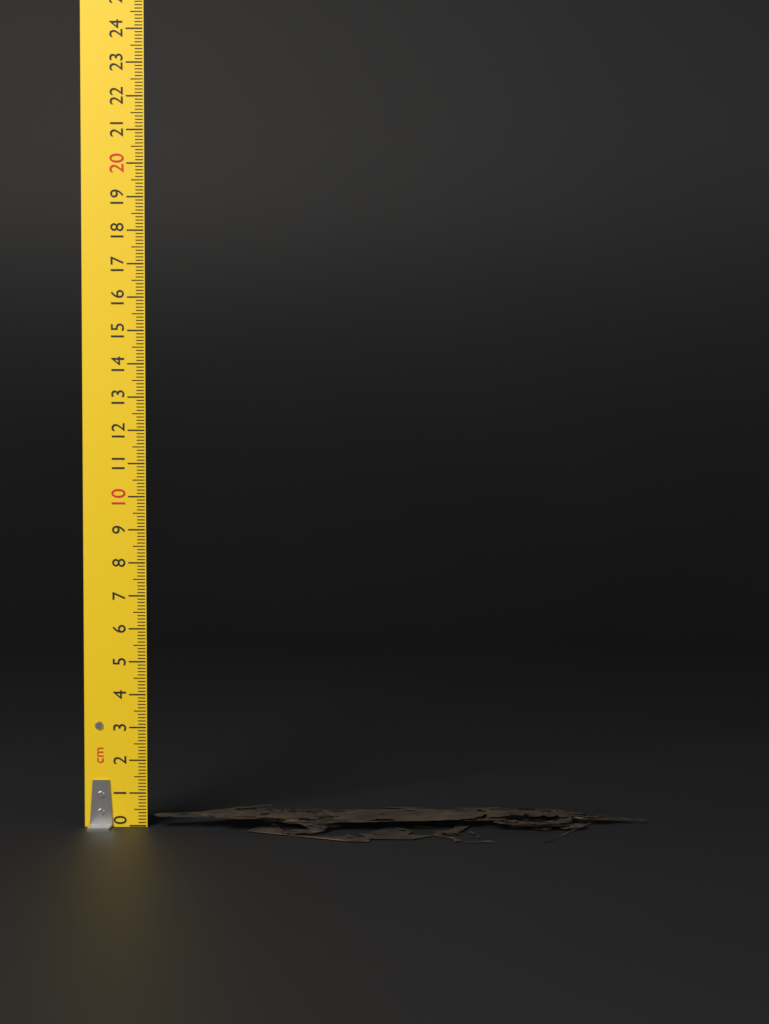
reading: 0.4 cm
